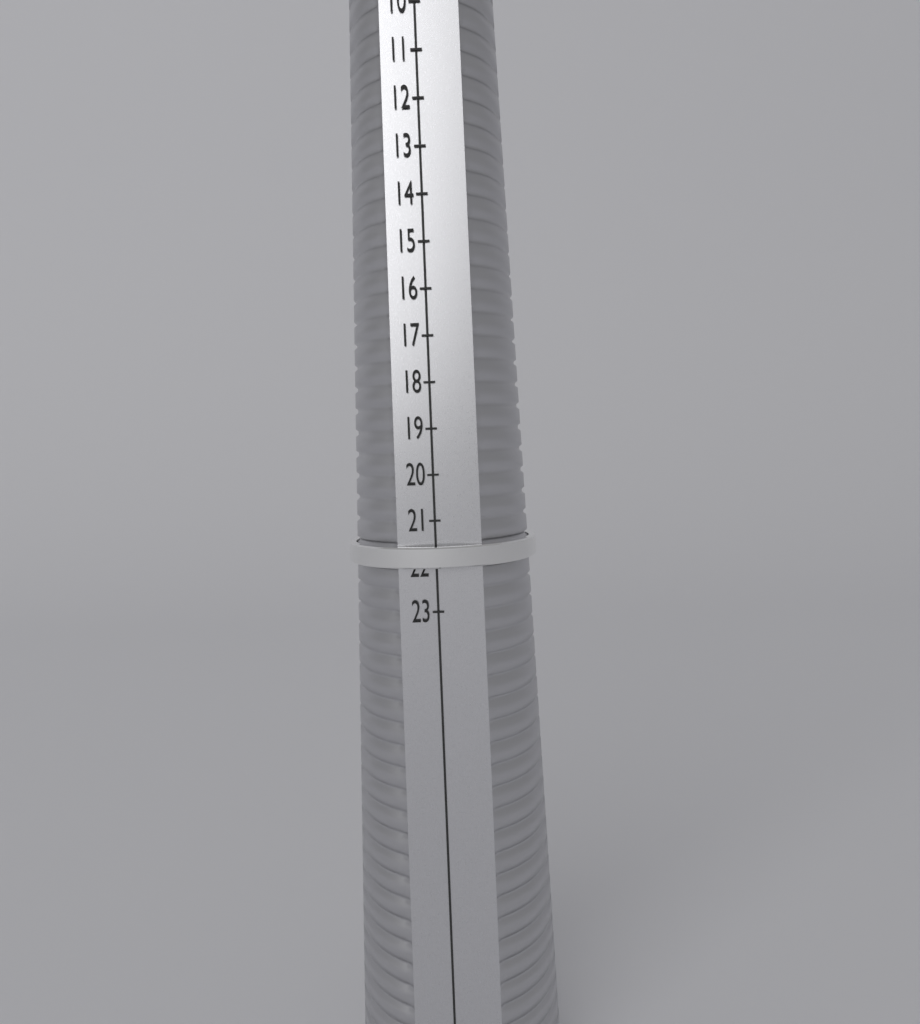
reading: 22 (no unit)
